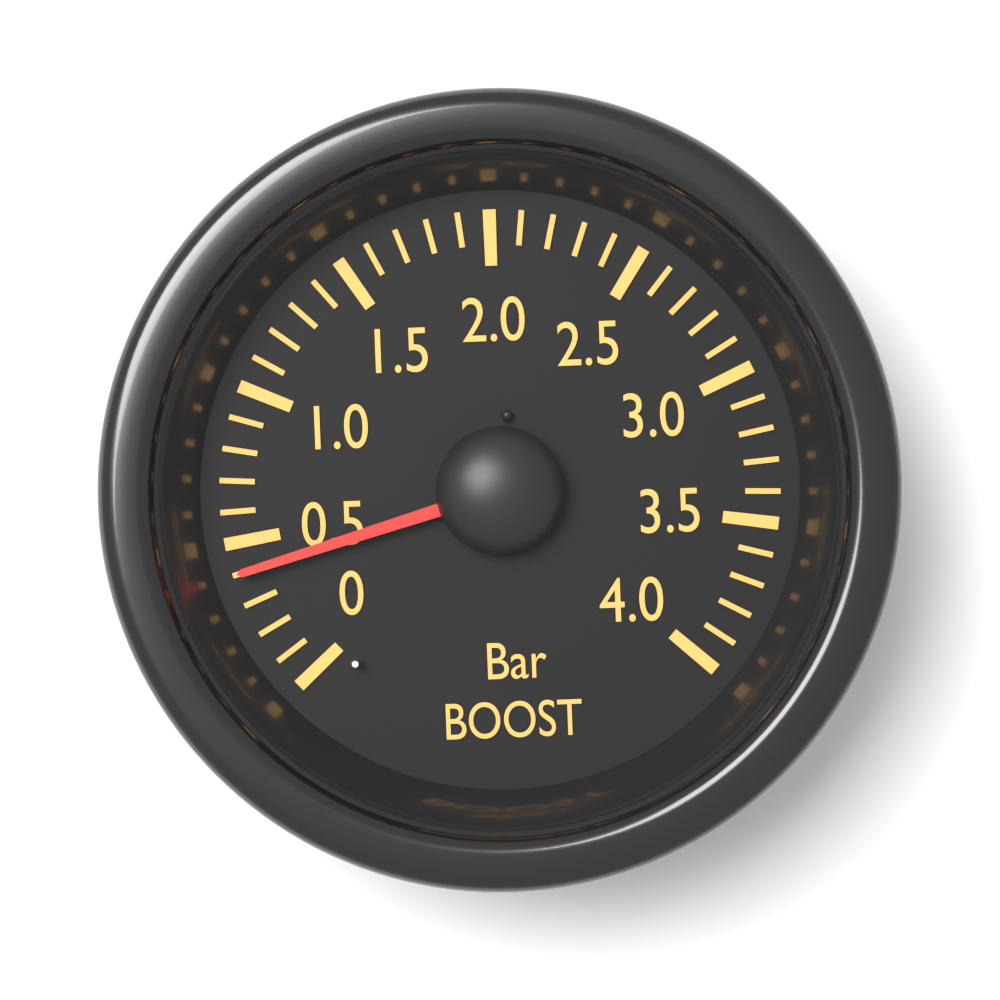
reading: 0.4 bar
